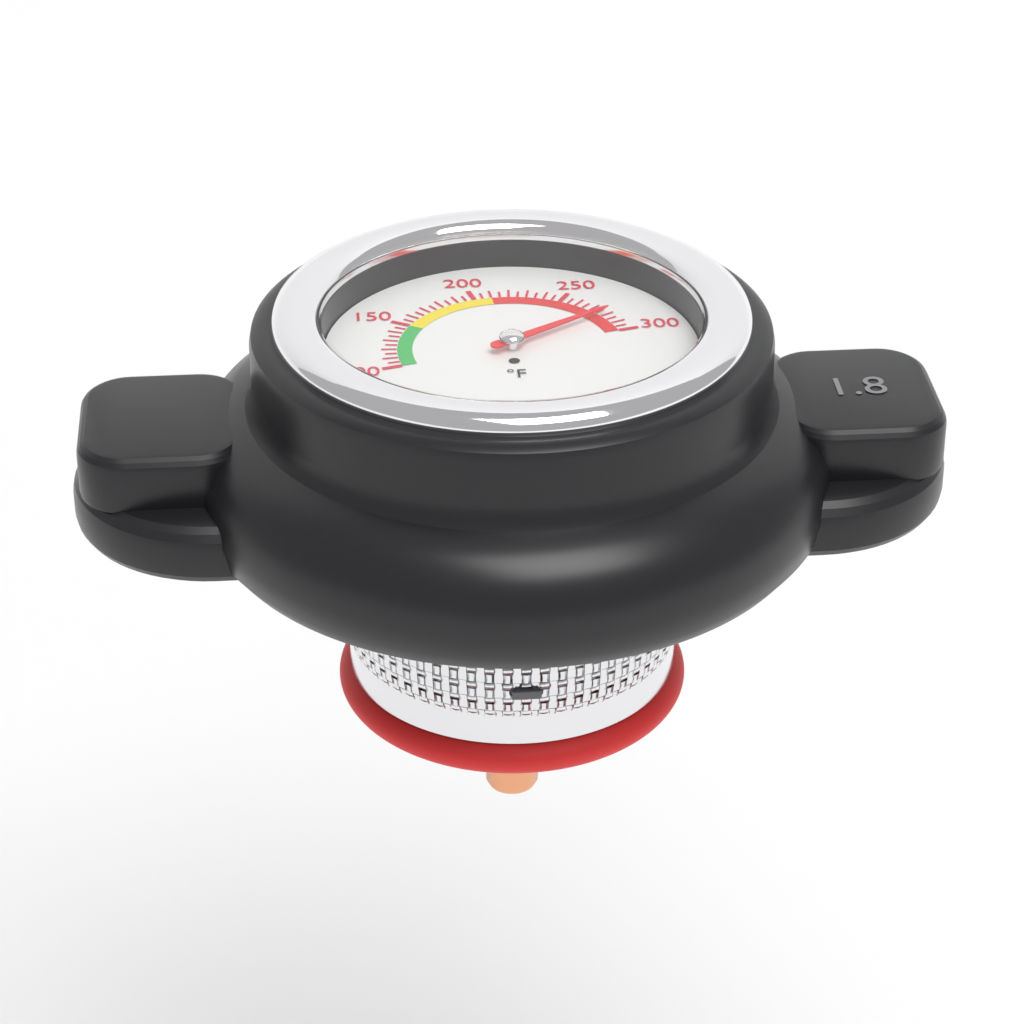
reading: 280 °F
